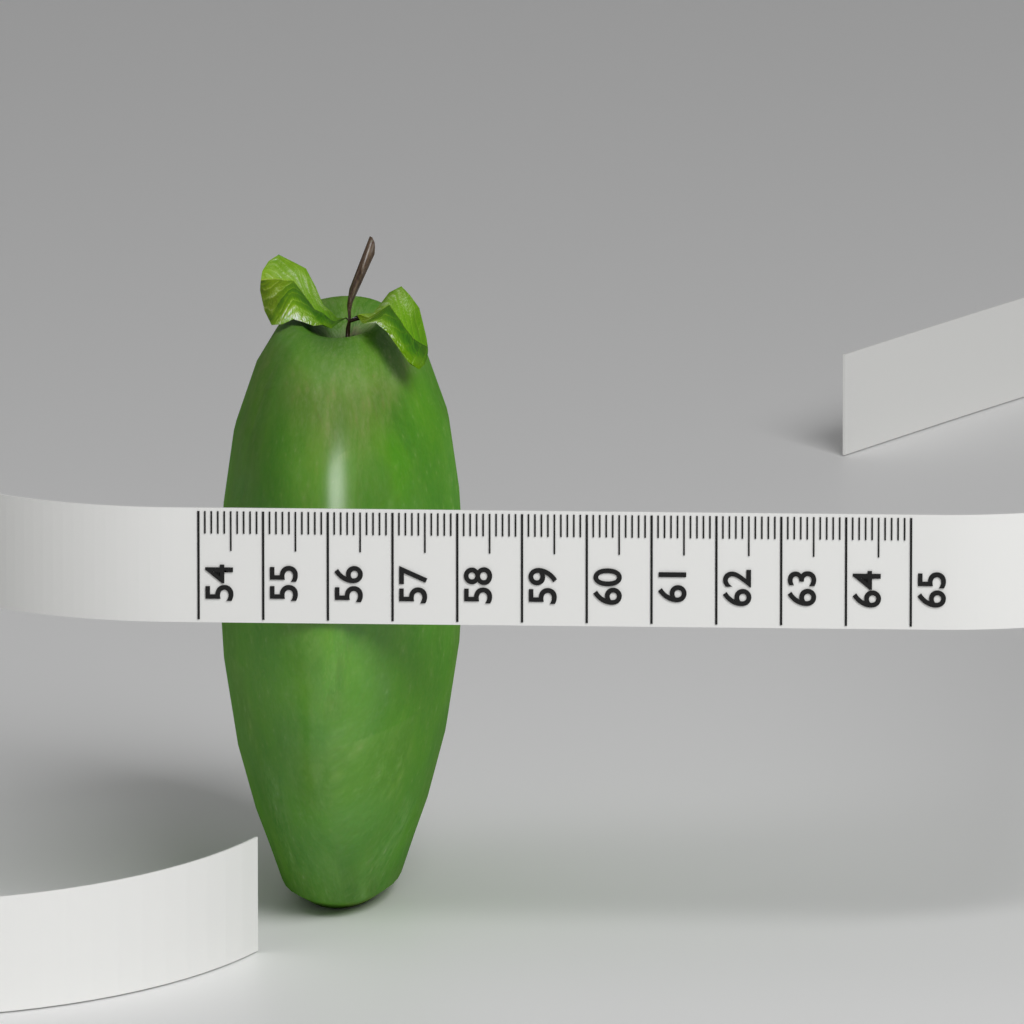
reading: 57.8 (no unit)
